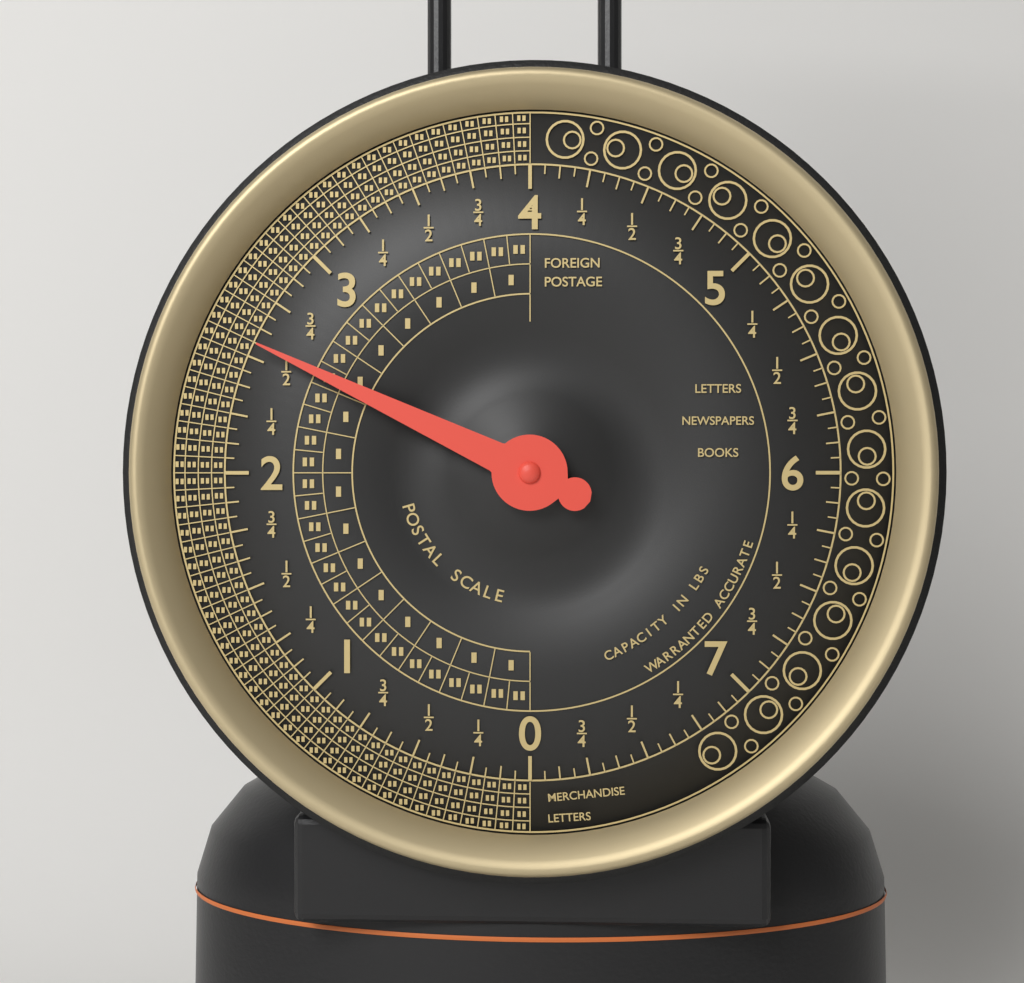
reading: 2.5625 lbs
